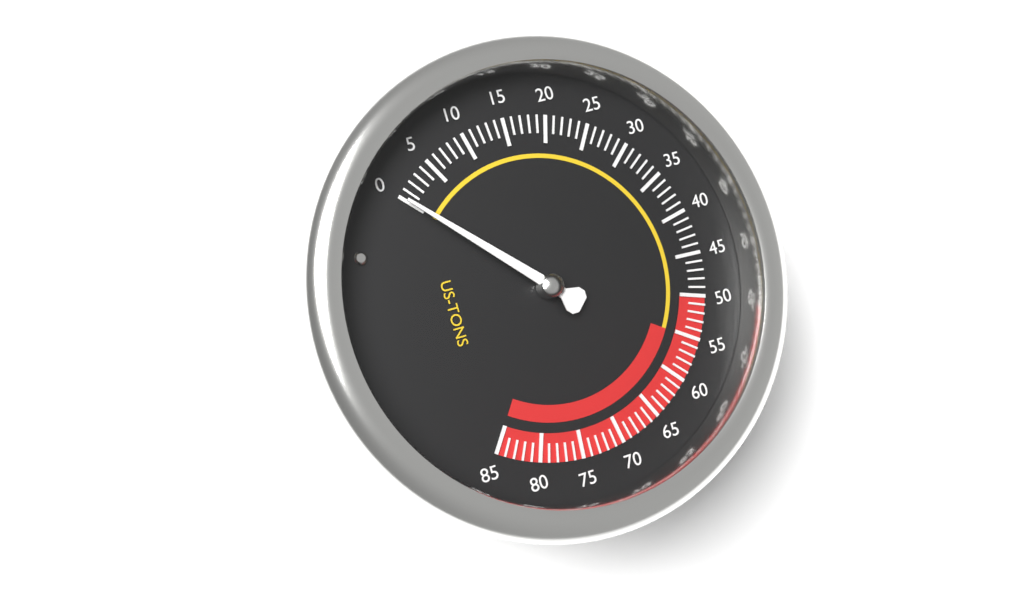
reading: 0 US-TONS
